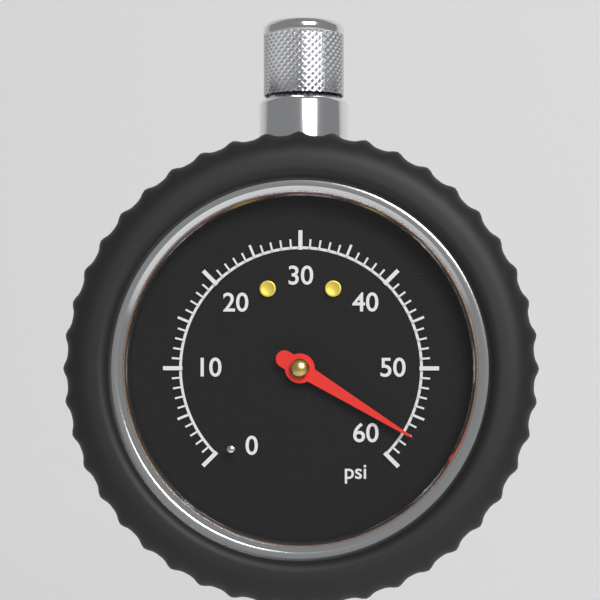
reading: 57 psi
